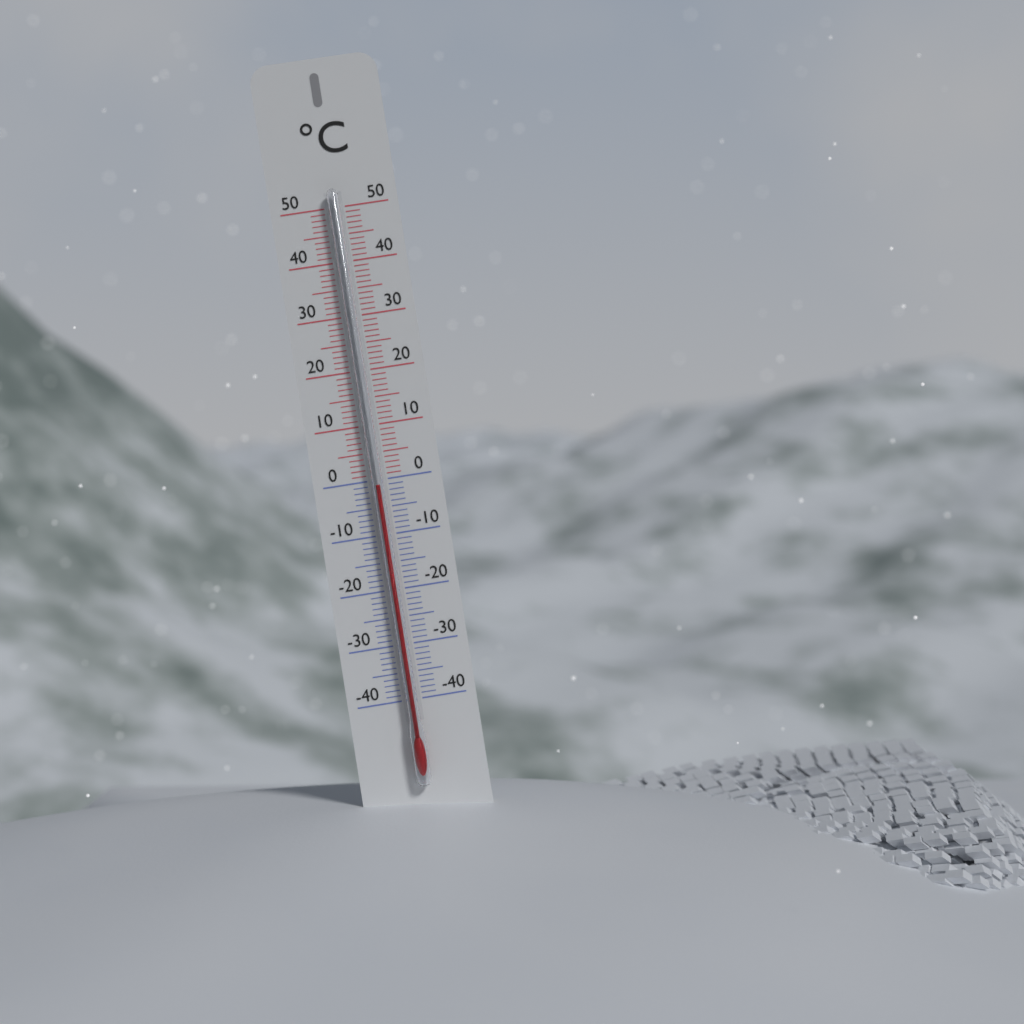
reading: -1 °C
